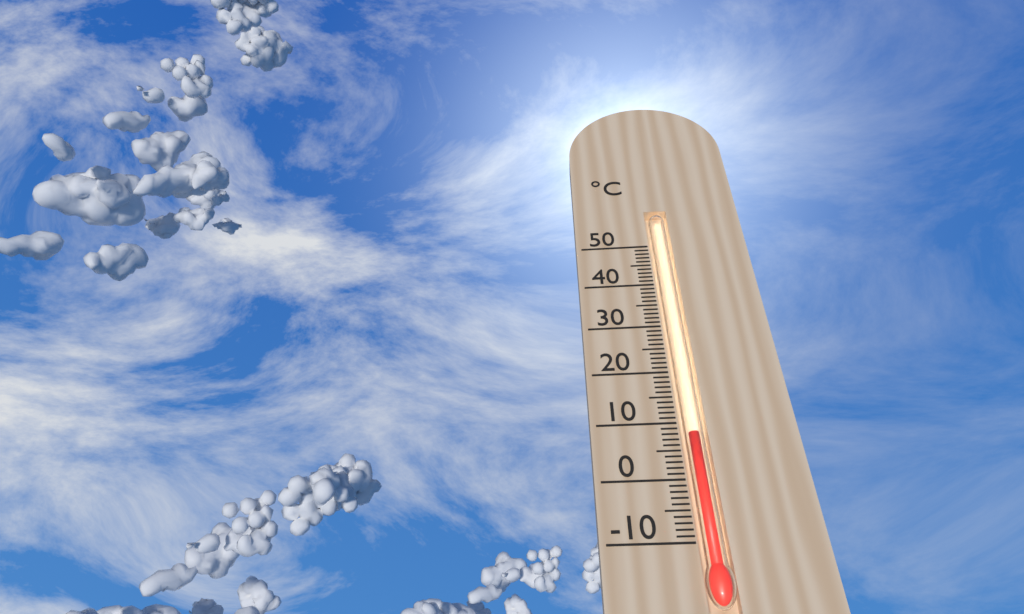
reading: 8 °C
